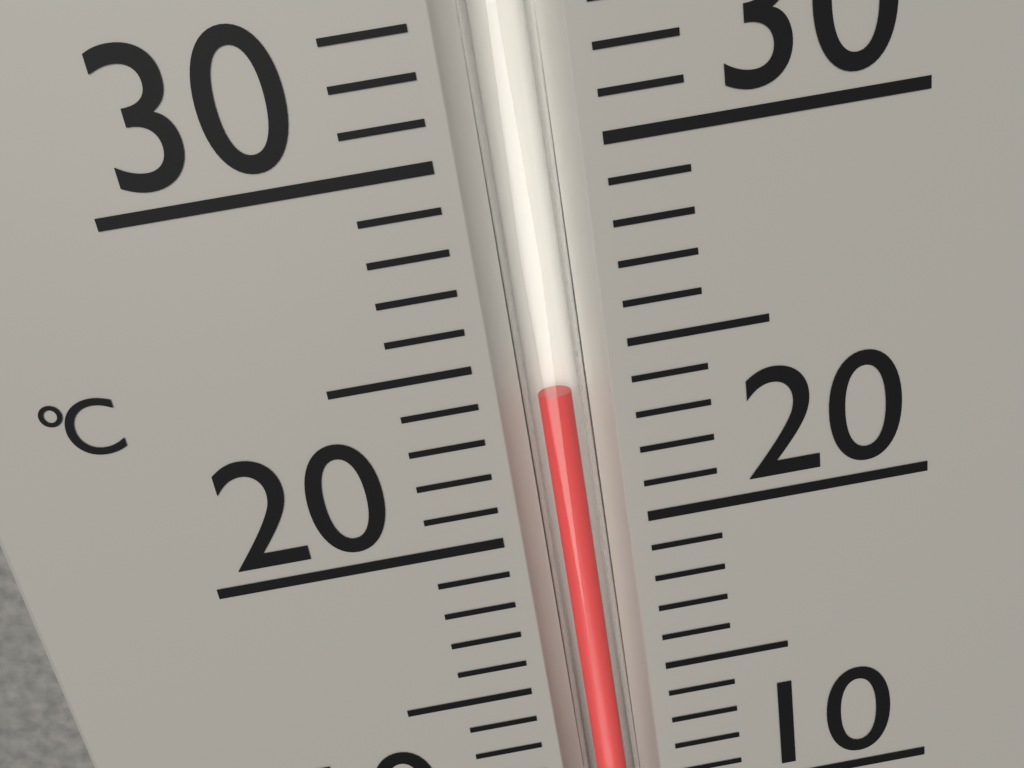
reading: 24 °C
